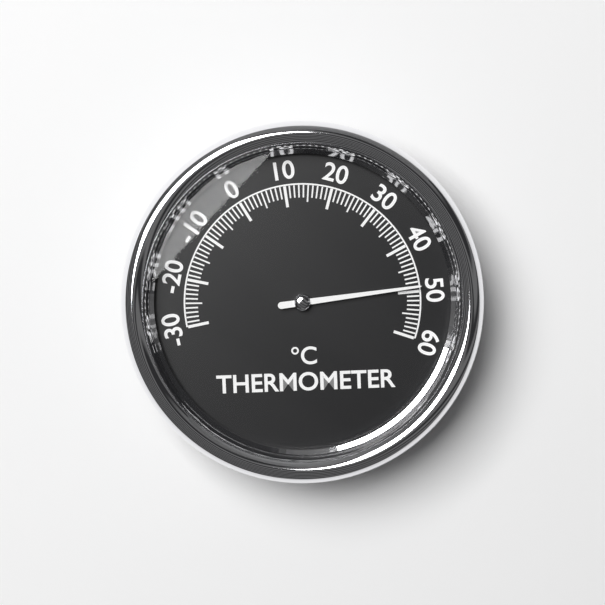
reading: 49 °C
